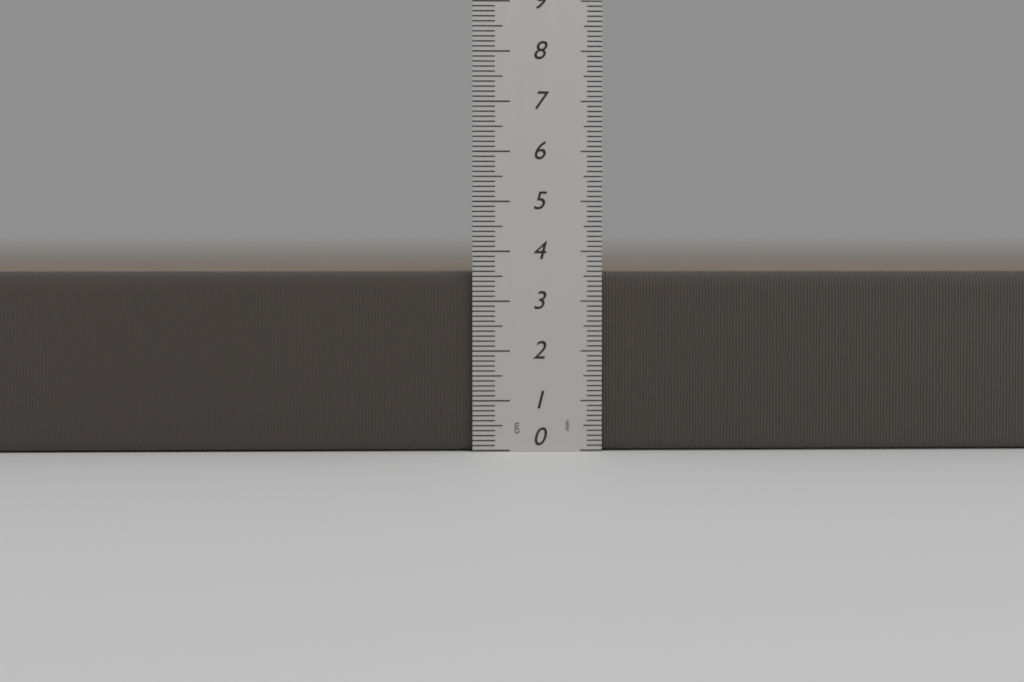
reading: 3.6 cm
